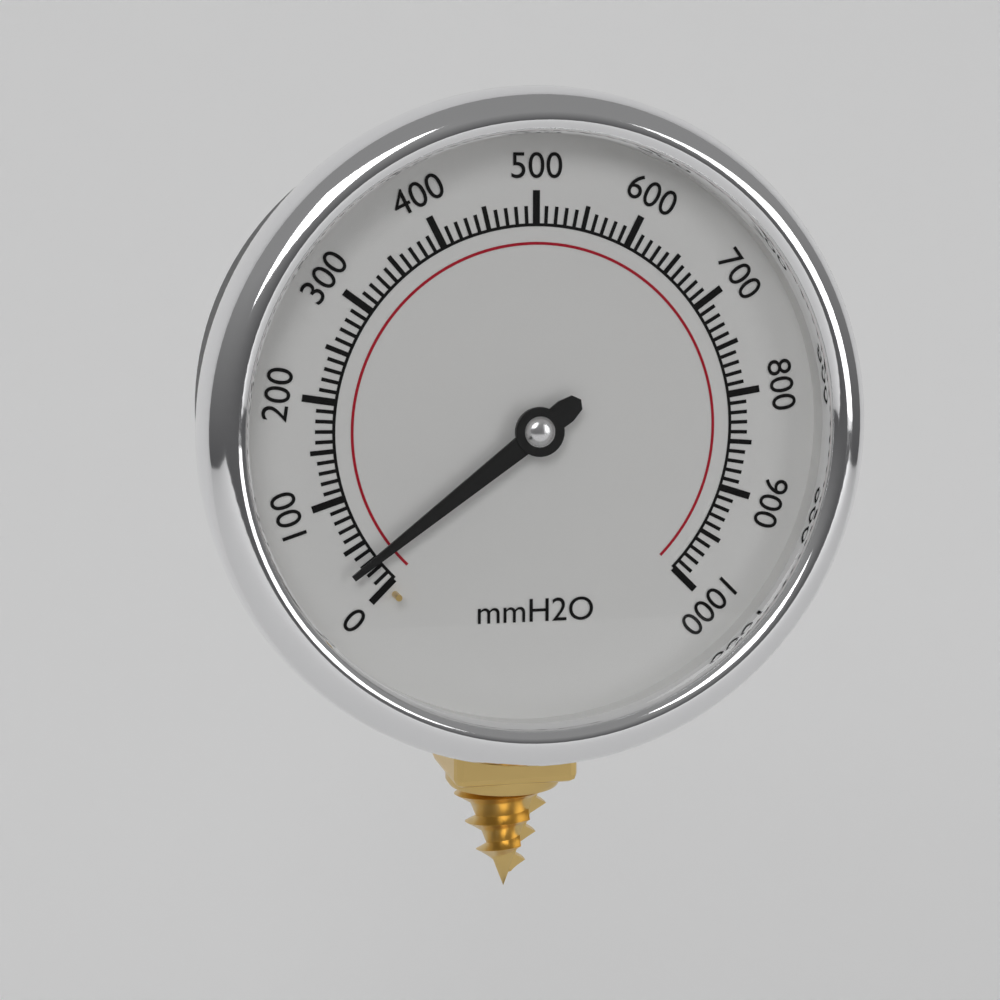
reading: 30 mmH2O
